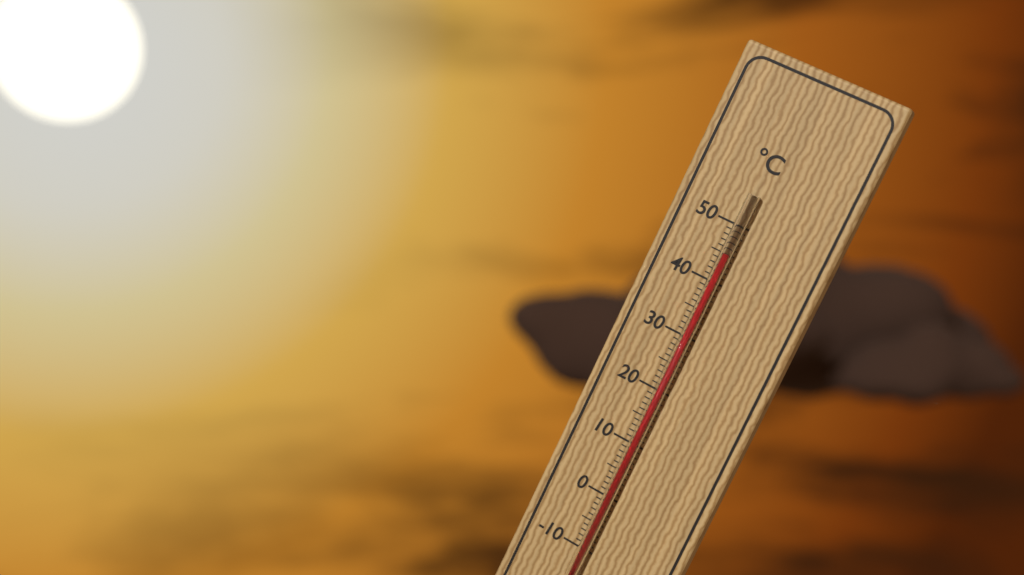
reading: 45 °C
